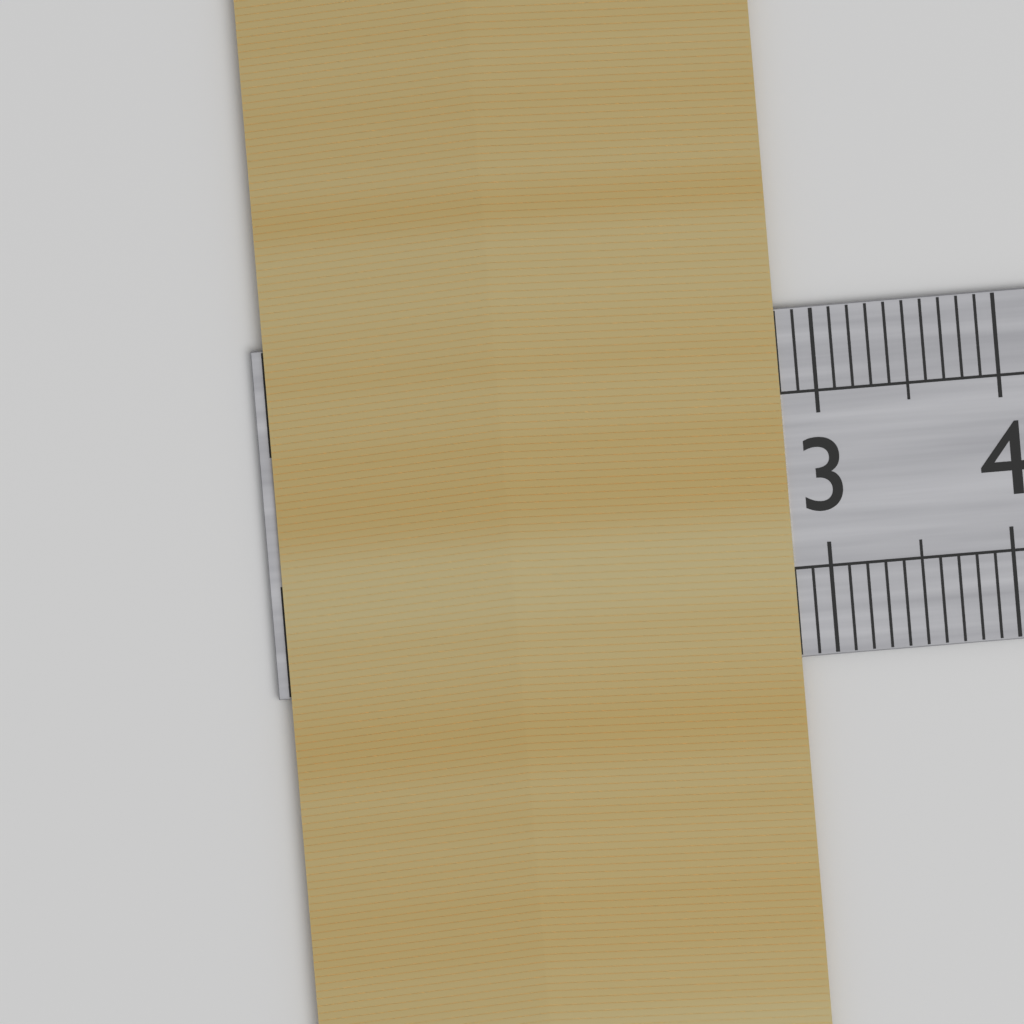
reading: 2.8 cm
